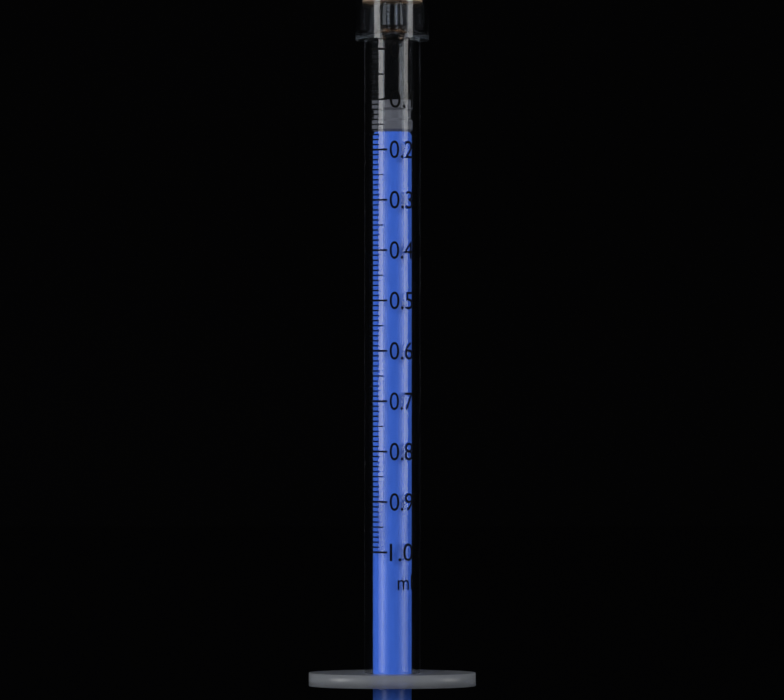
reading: 0.10 ml
